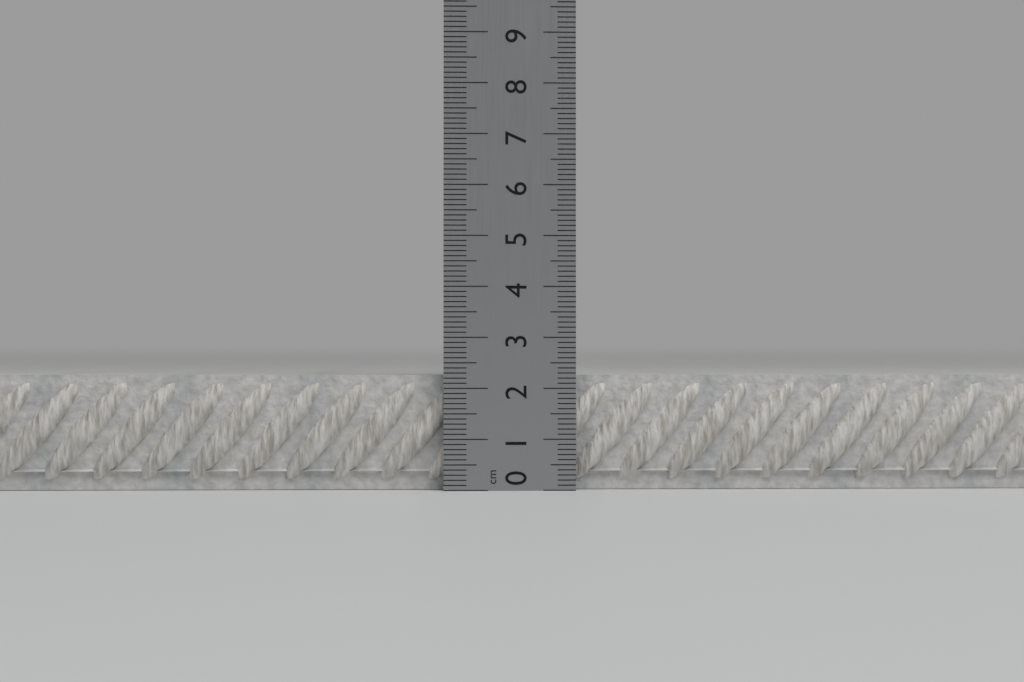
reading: 2.3 cm
